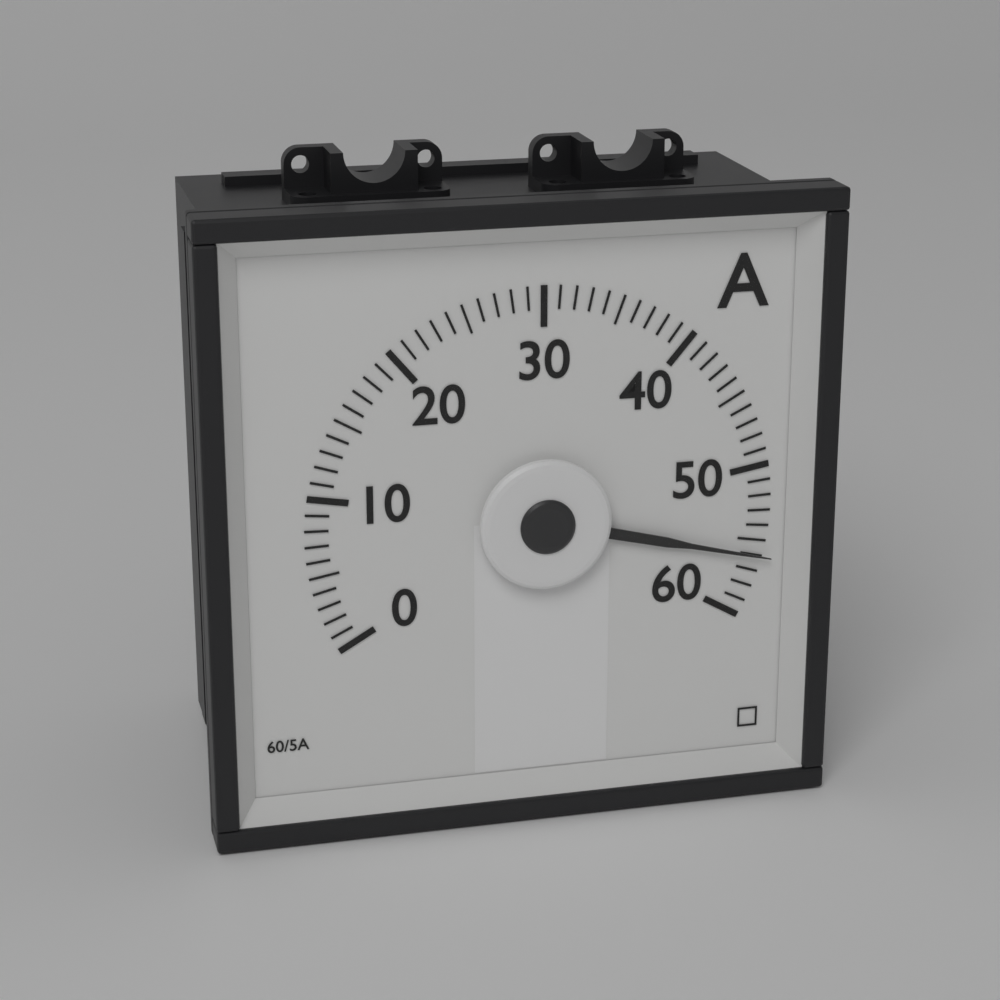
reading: 56 A
